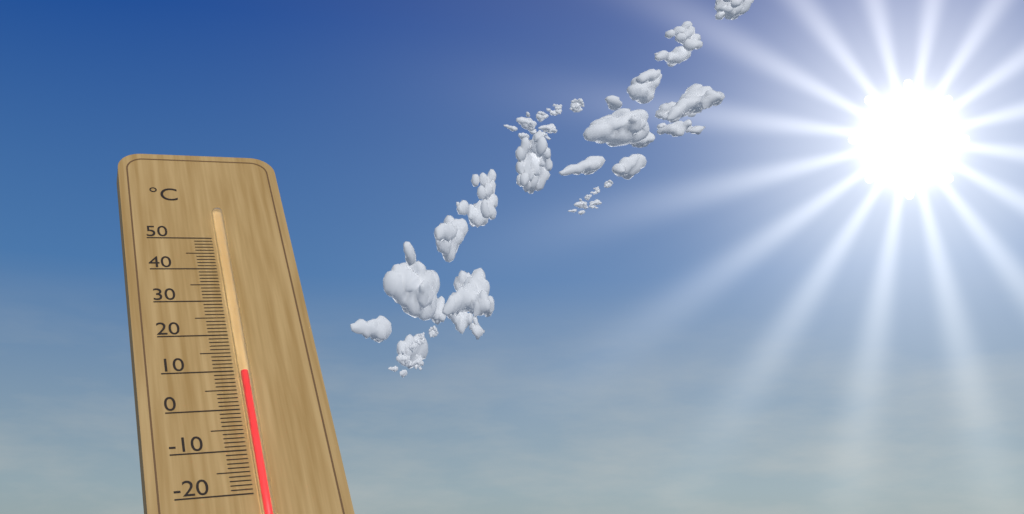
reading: 9 °C
